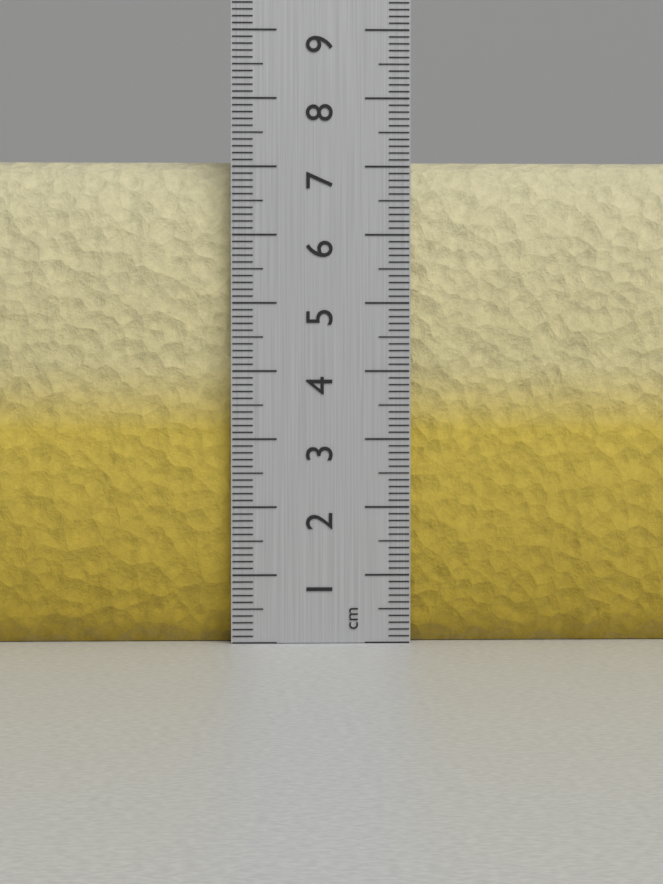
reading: 7.1 cm
